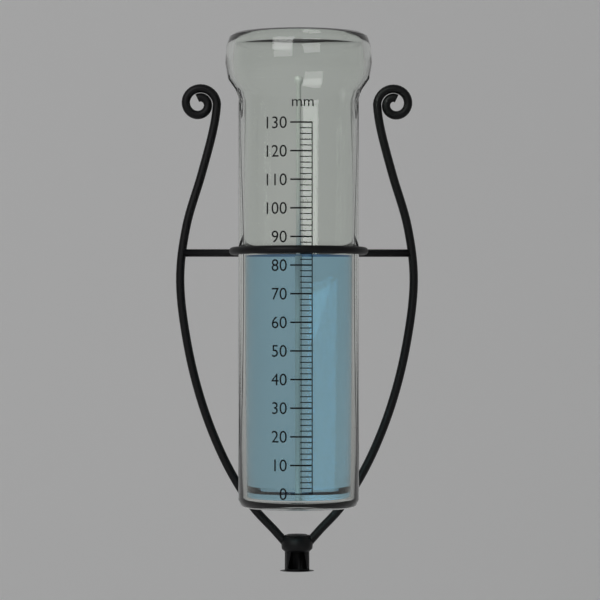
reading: 84 mm
